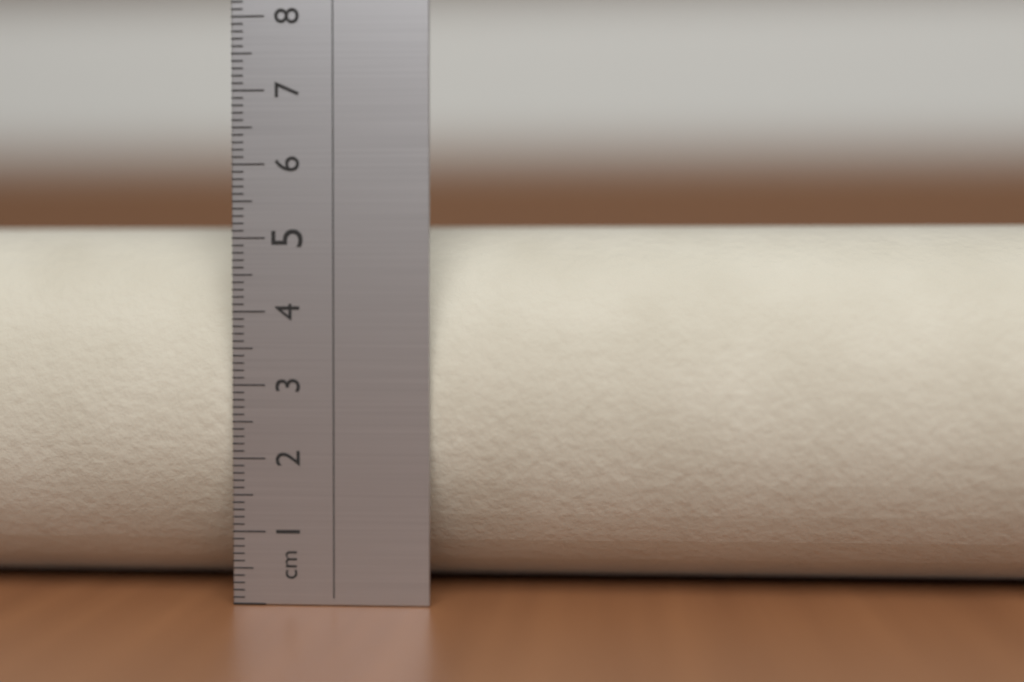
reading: 5.3 cm
